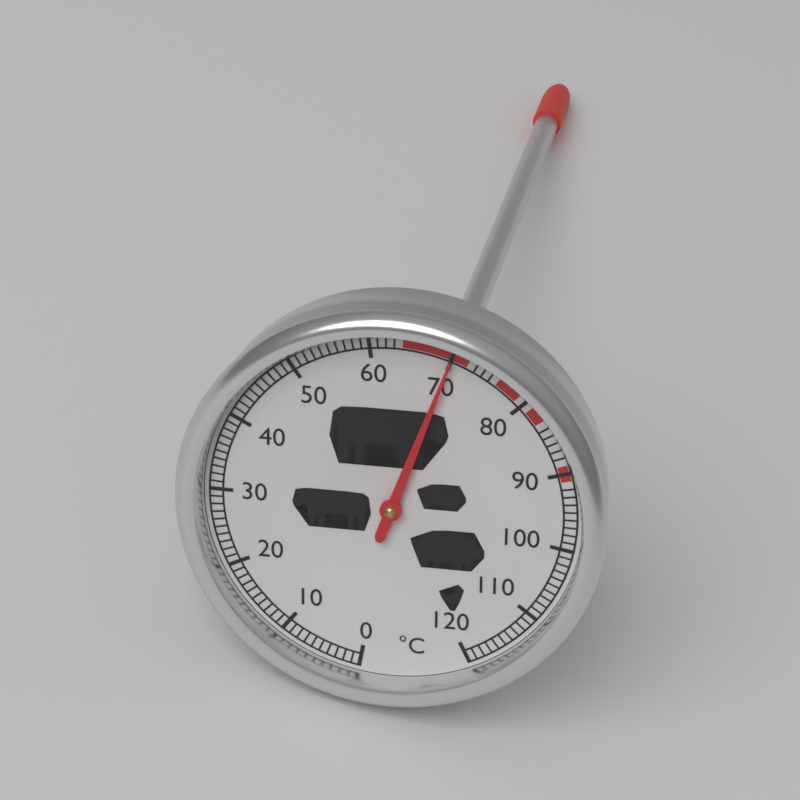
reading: 70 °C
